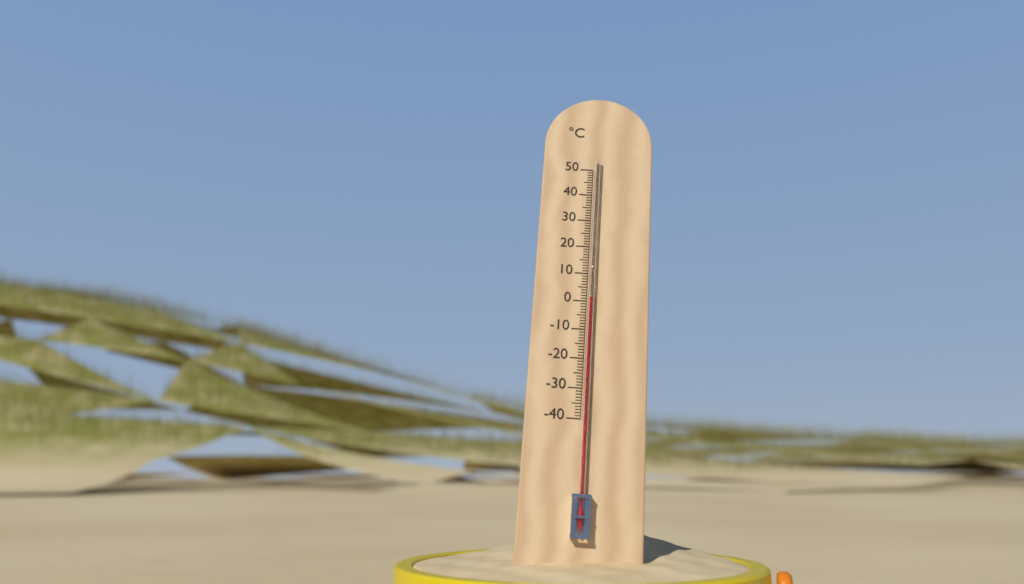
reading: 1 °C
